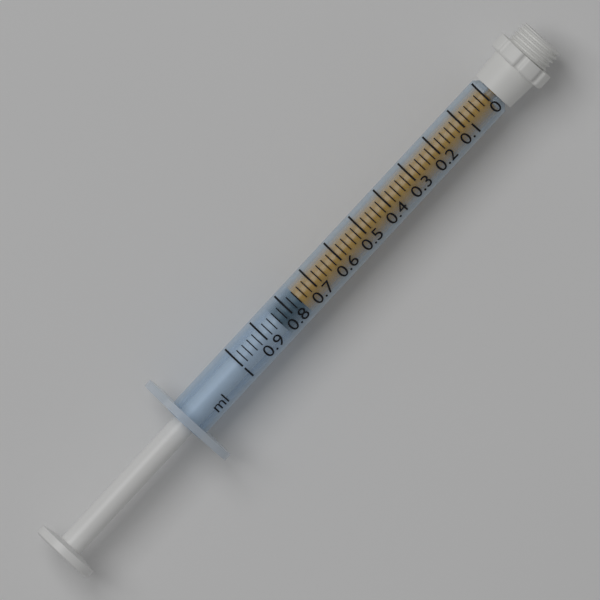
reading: 0.76 ml
